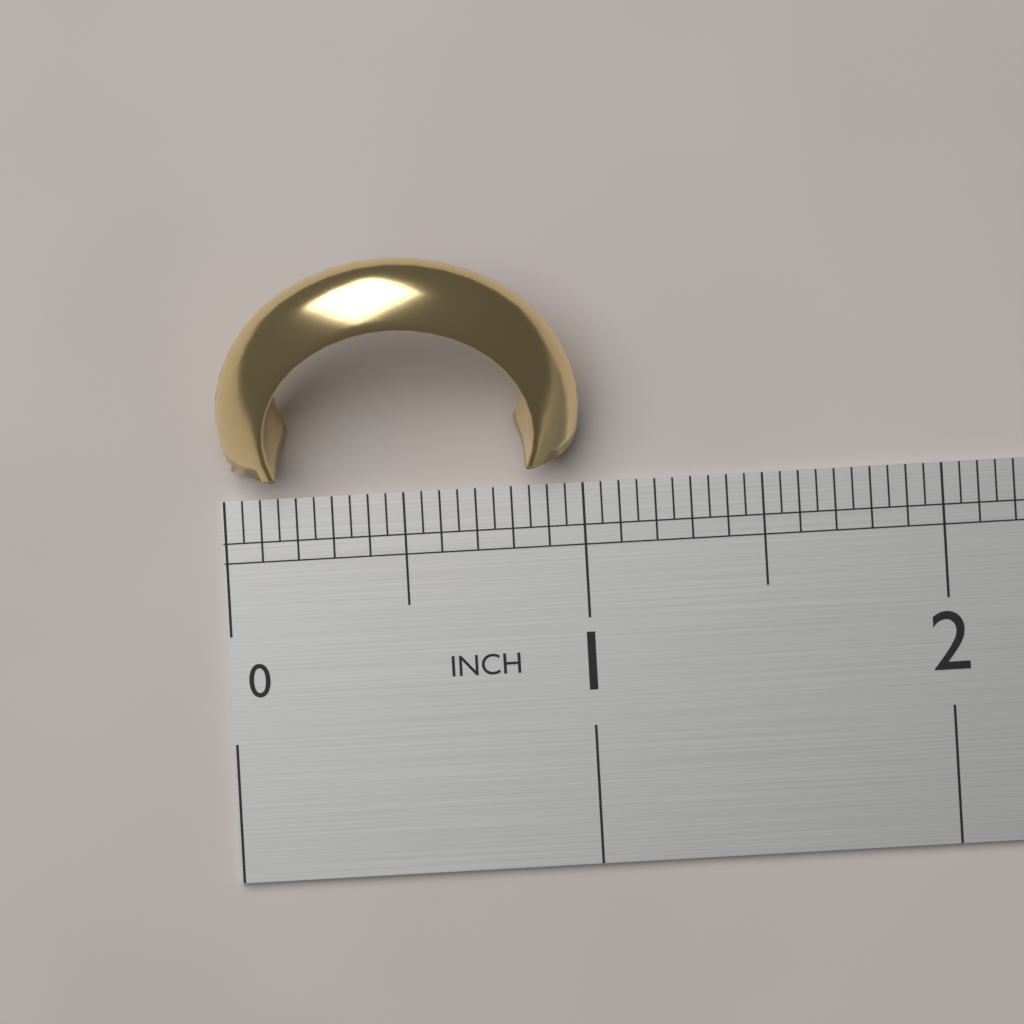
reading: 1.00 in
